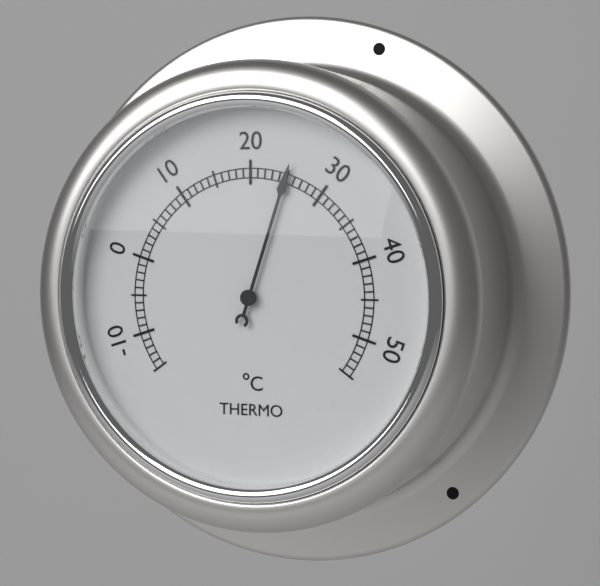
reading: 25 °C
